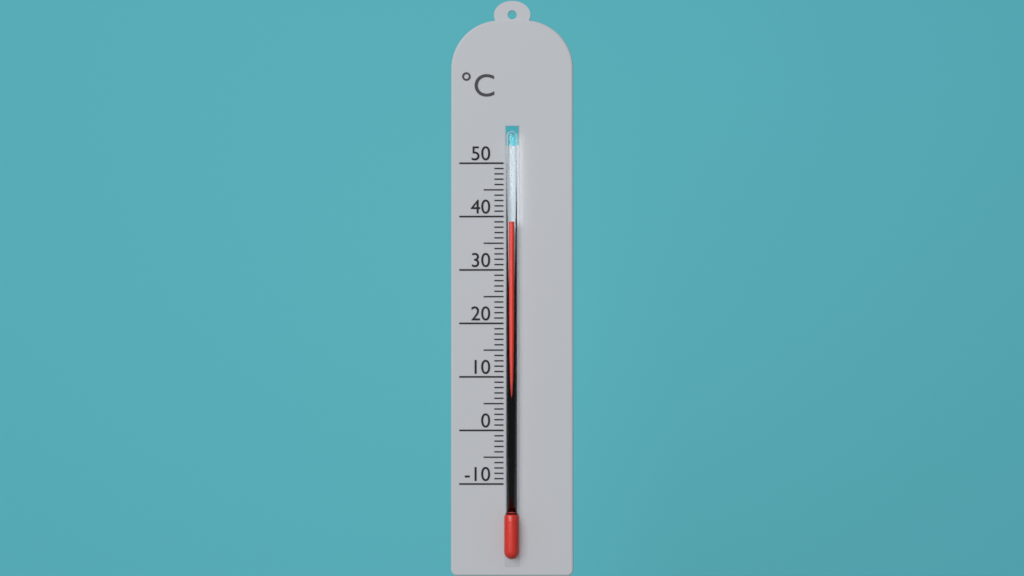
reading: 39 °C
